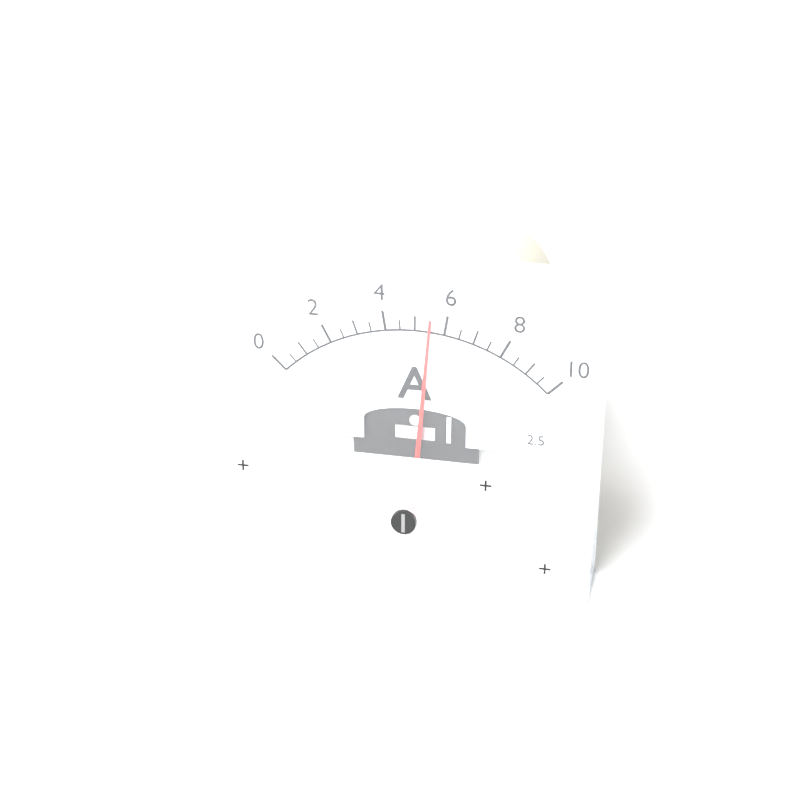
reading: 5.5 A
